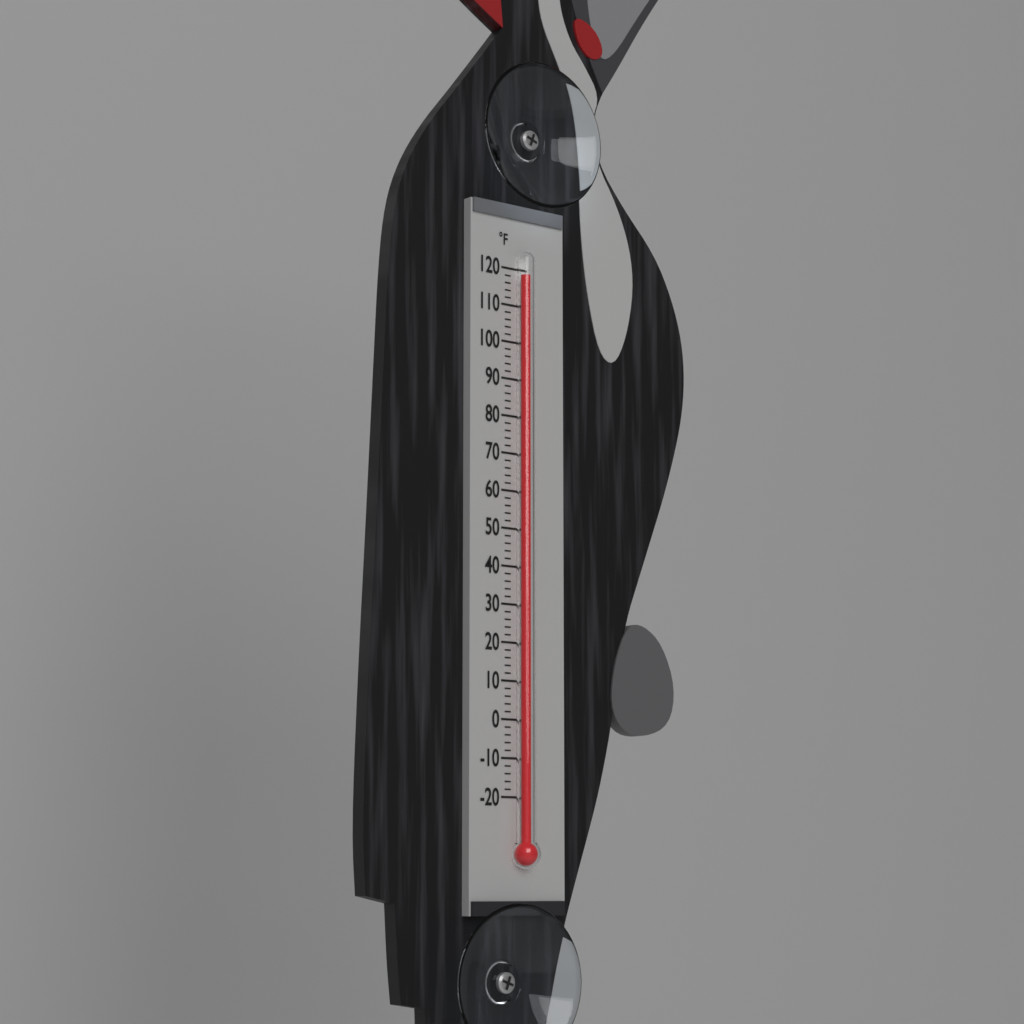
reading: 118 °F
